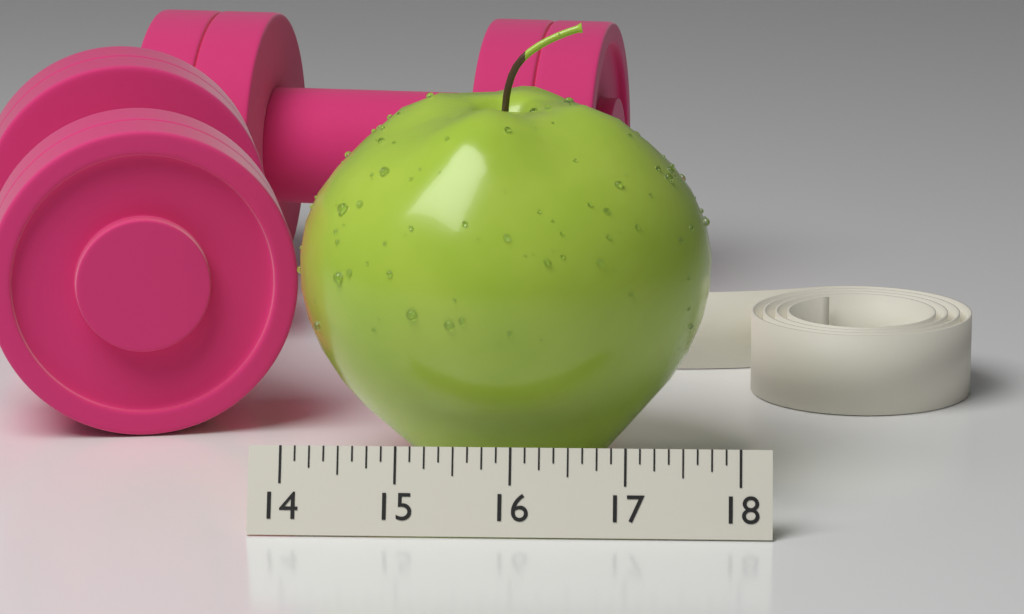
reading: 17.750 (no unit)
